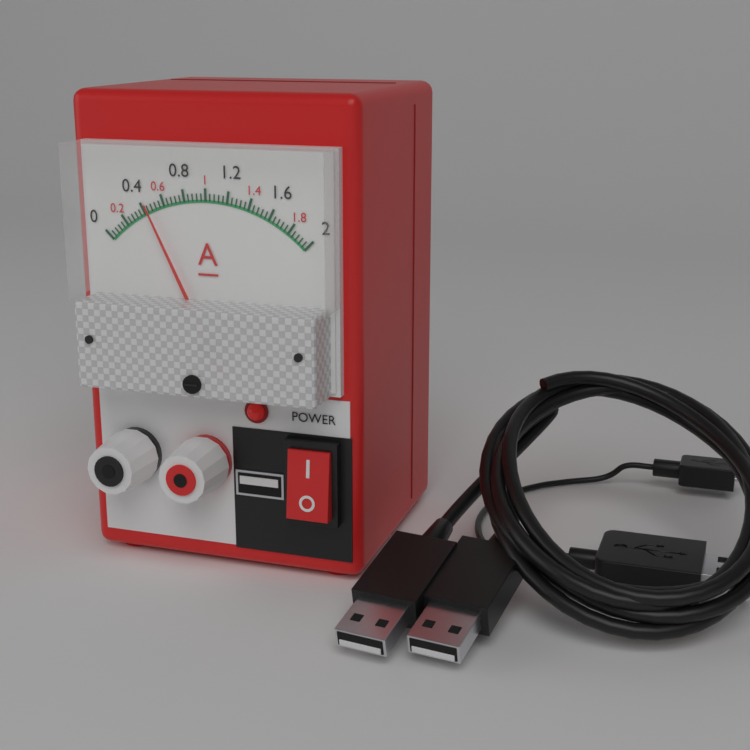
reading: 0.44 A
